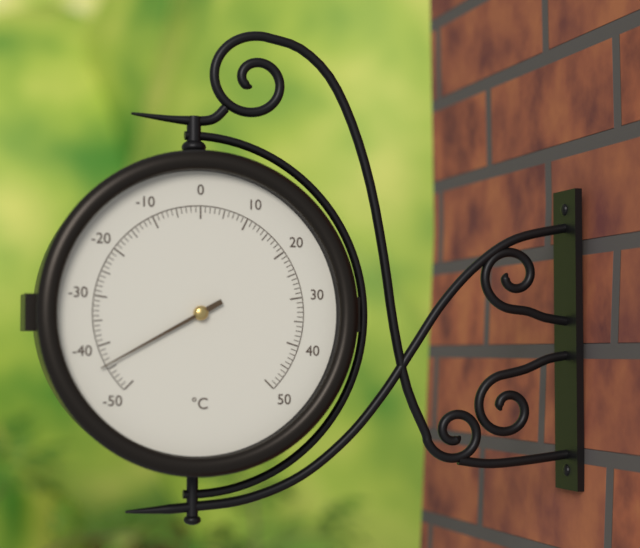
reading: -44 °C
